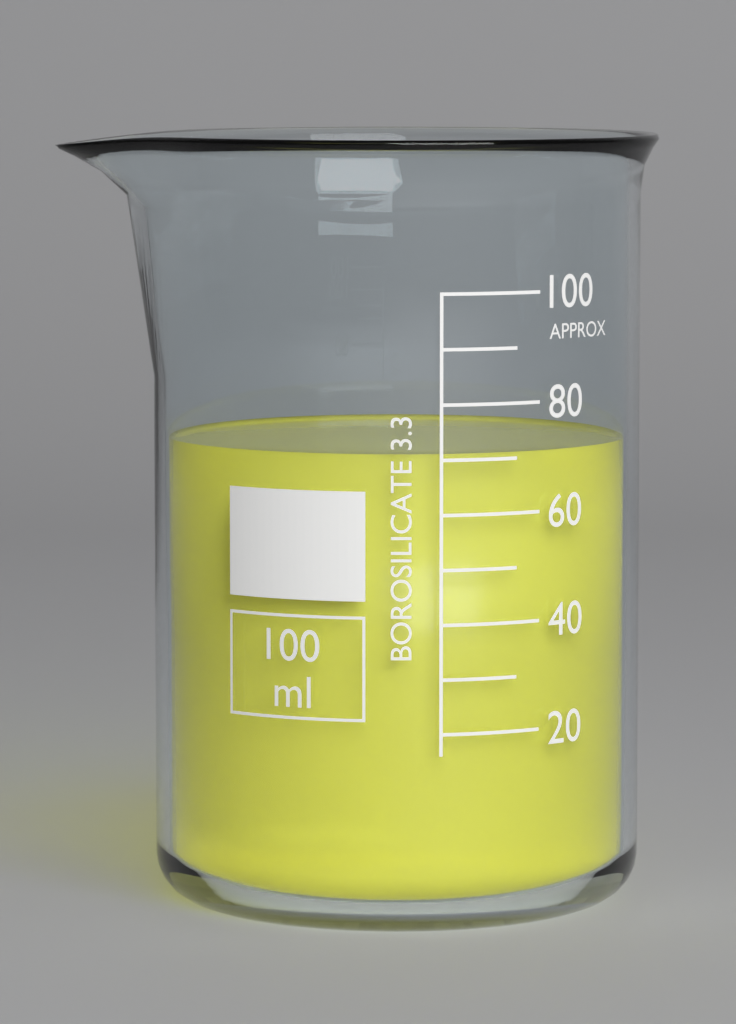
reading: 70 ml
